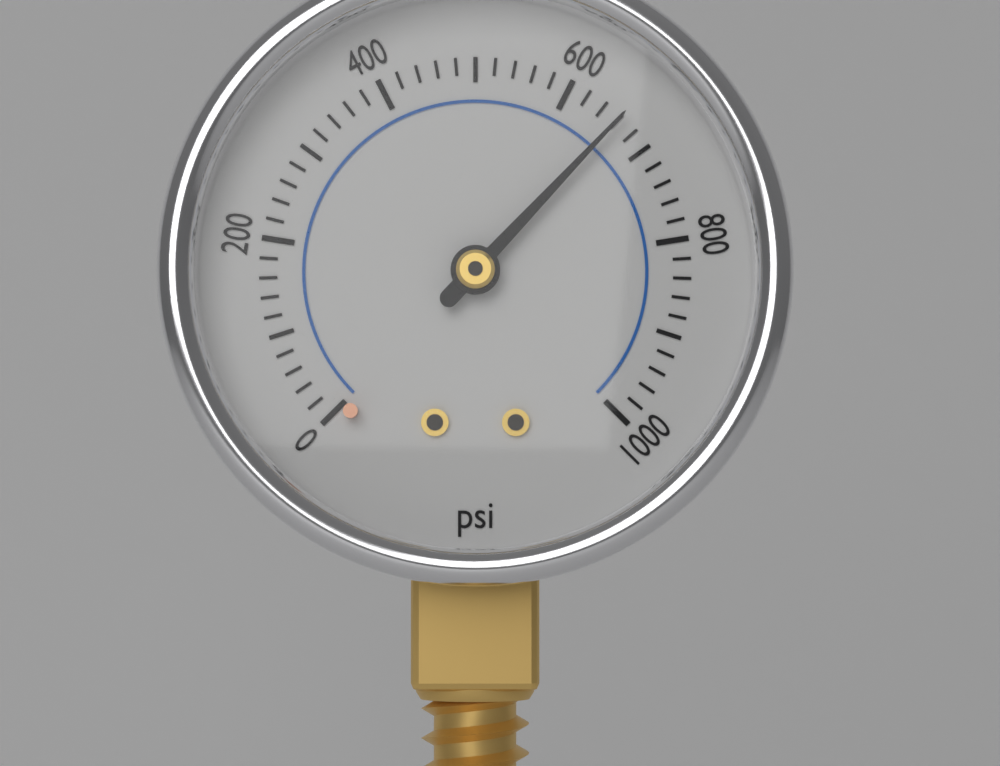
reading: 660 psi
